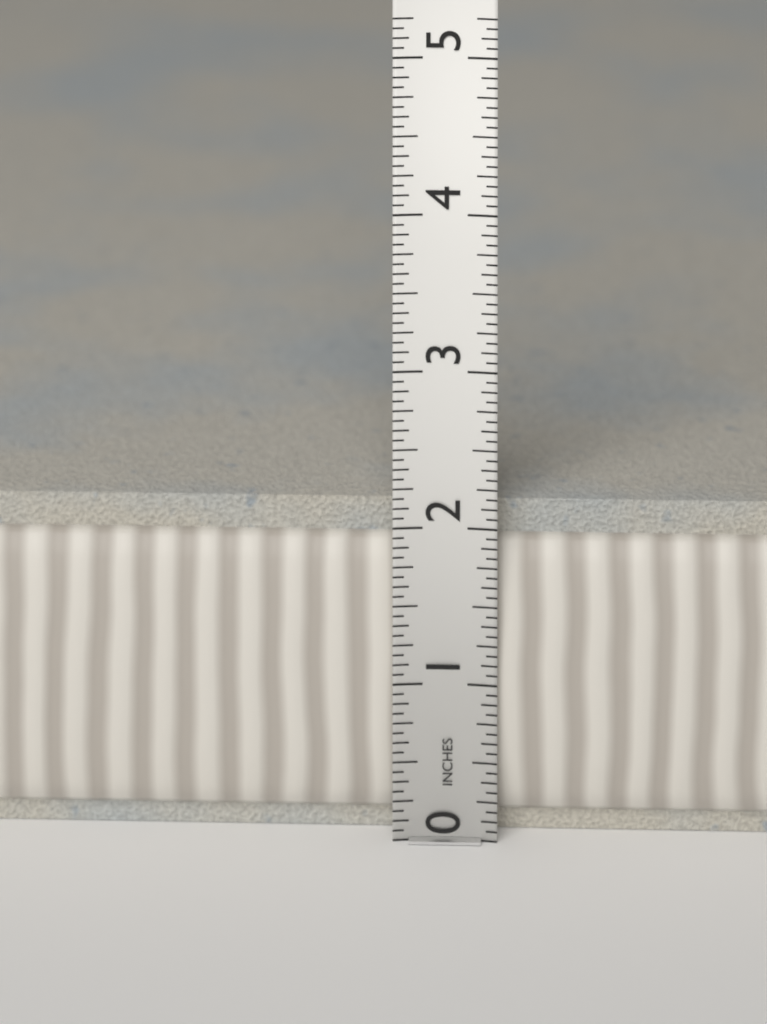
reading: 2.1250 in
